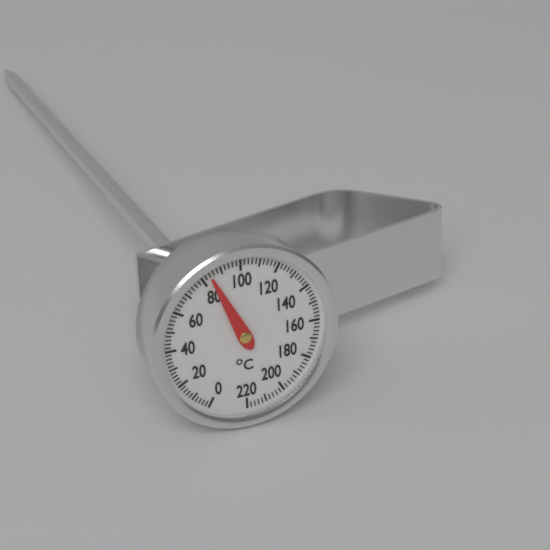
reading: 84 °C
